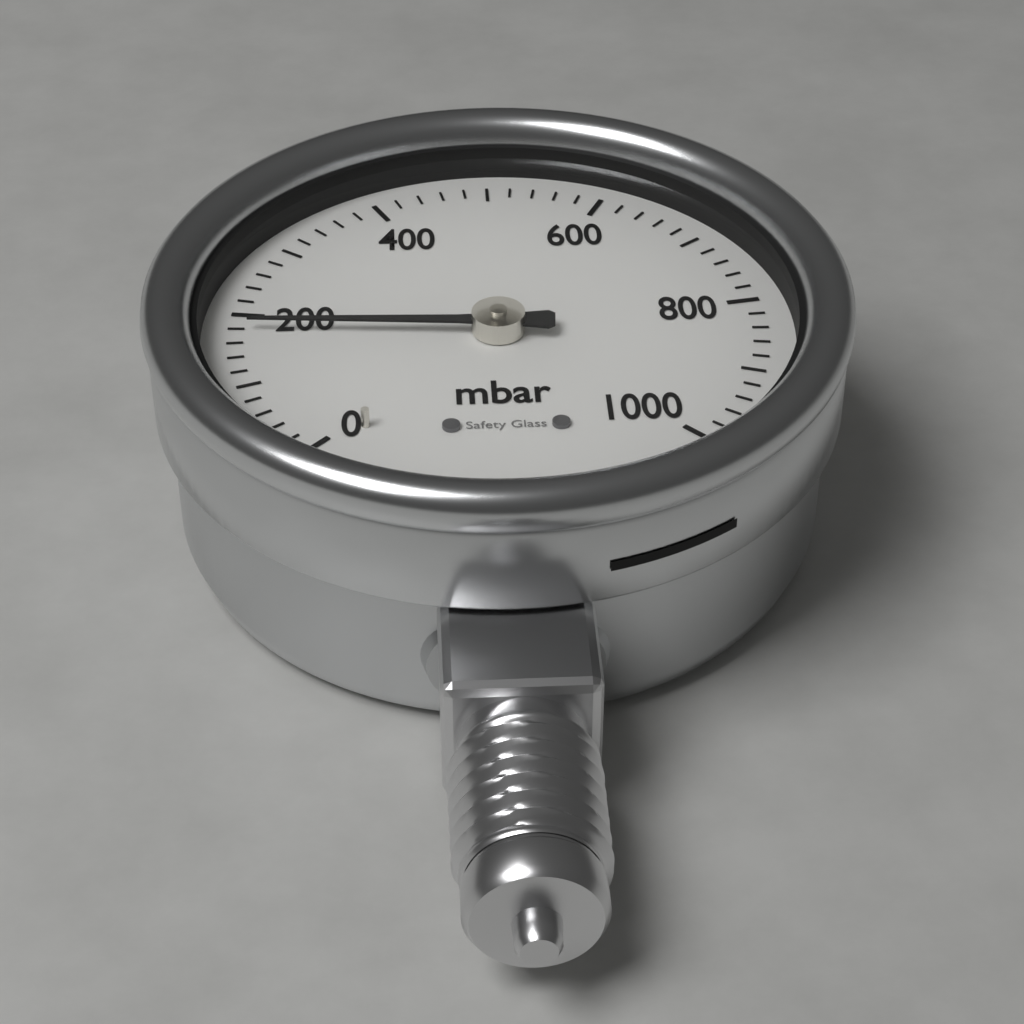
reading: 180 mbar
